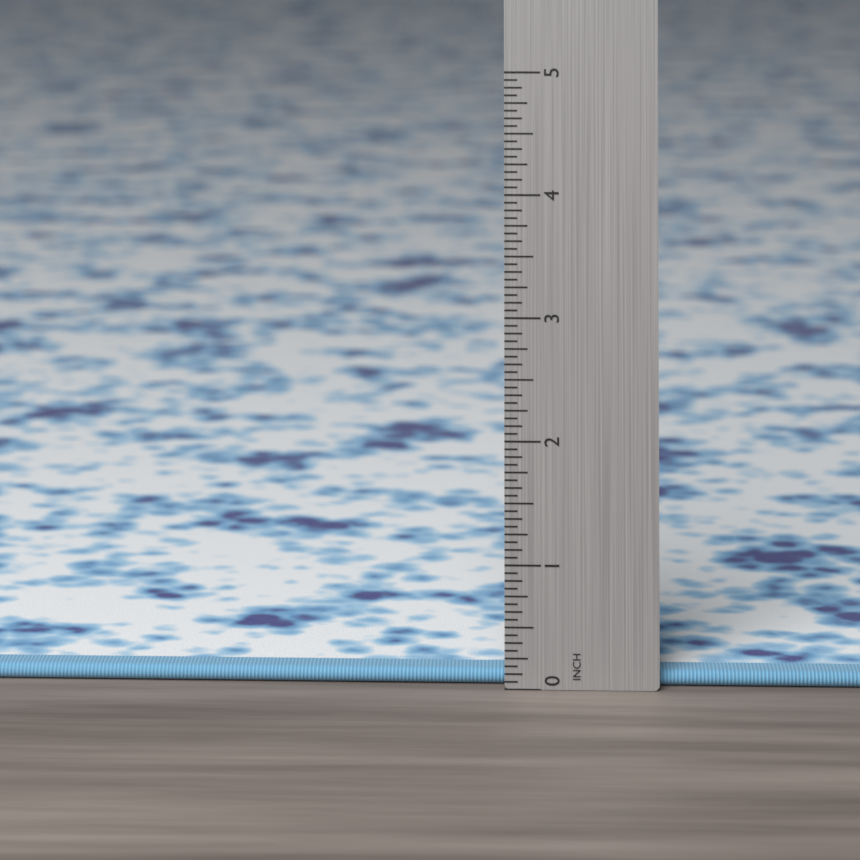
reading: 0.1250 in
